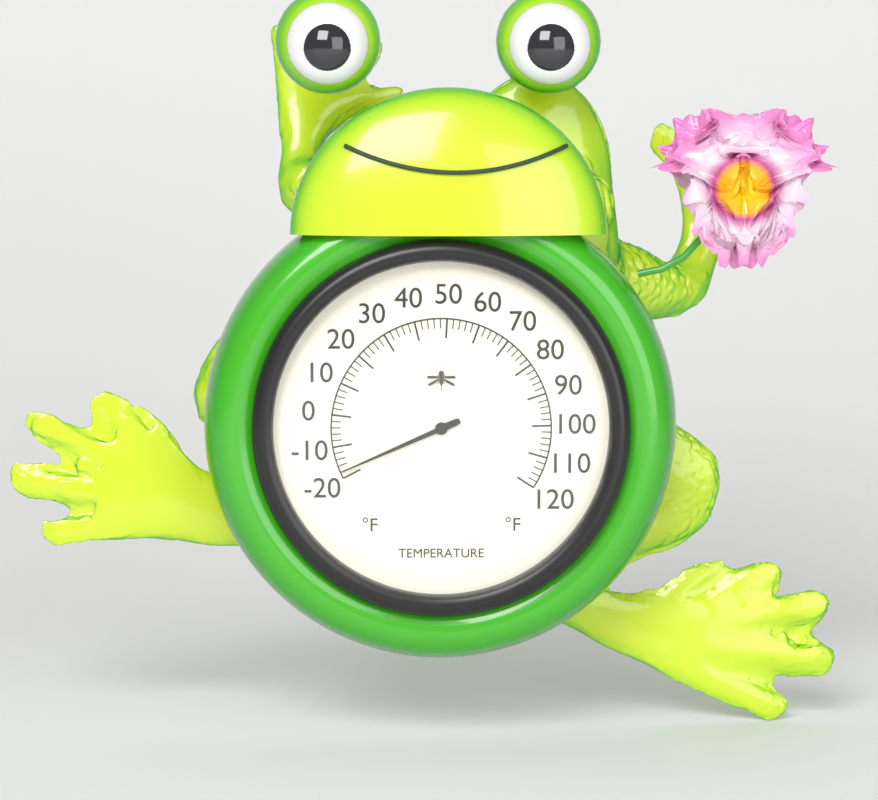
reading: -18 °F
